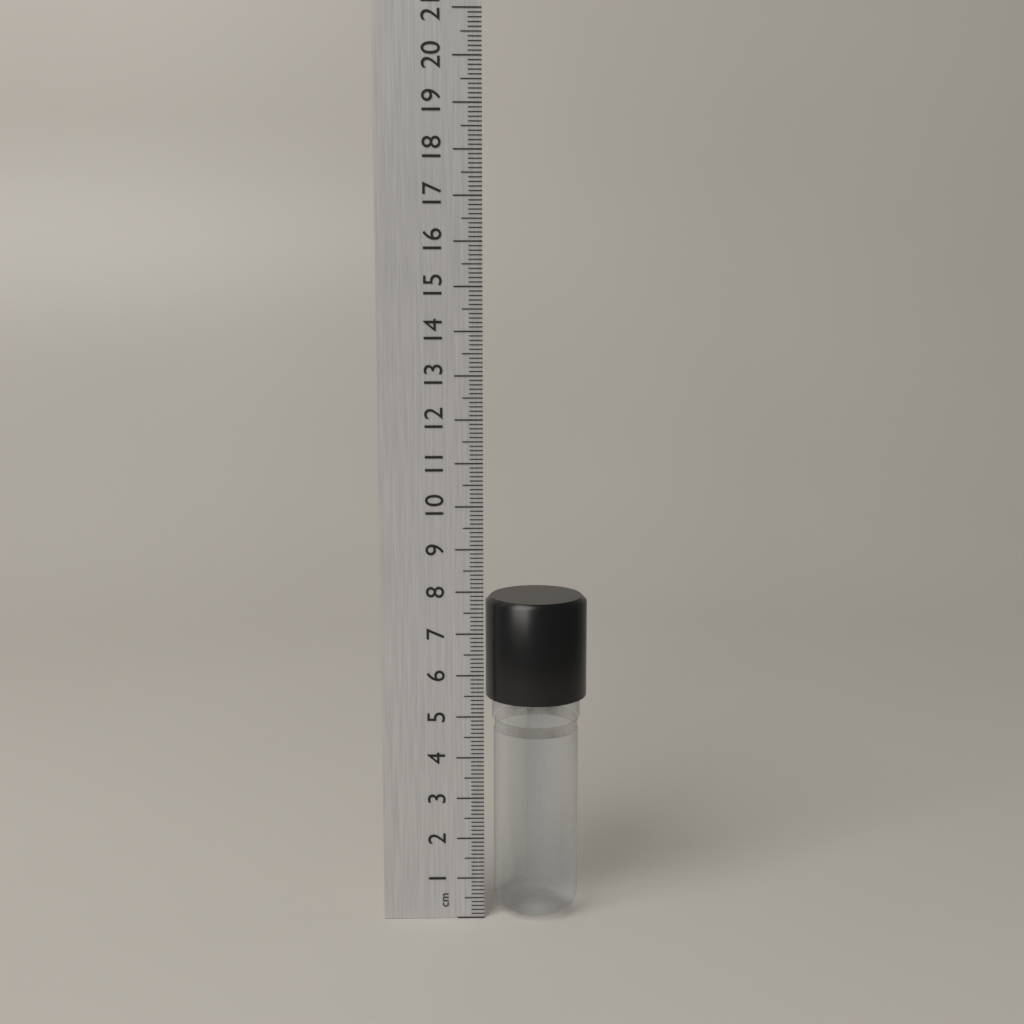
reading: 7.8 cm
